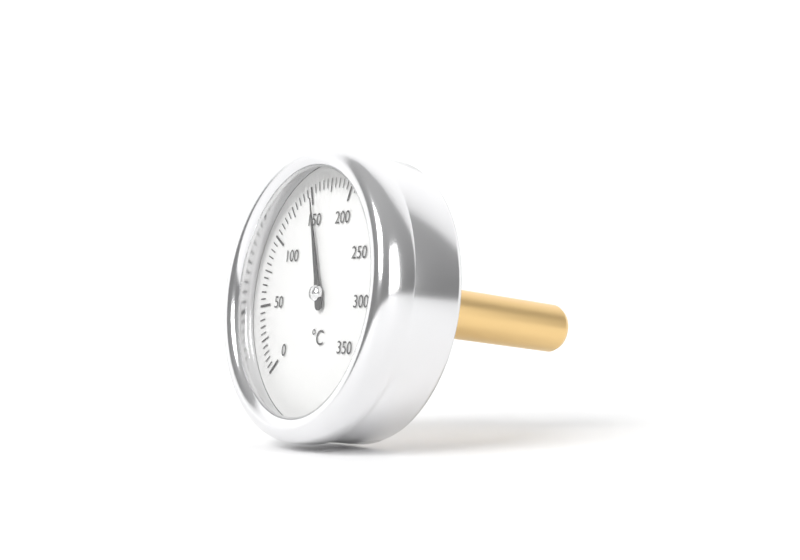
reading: 150 °C
